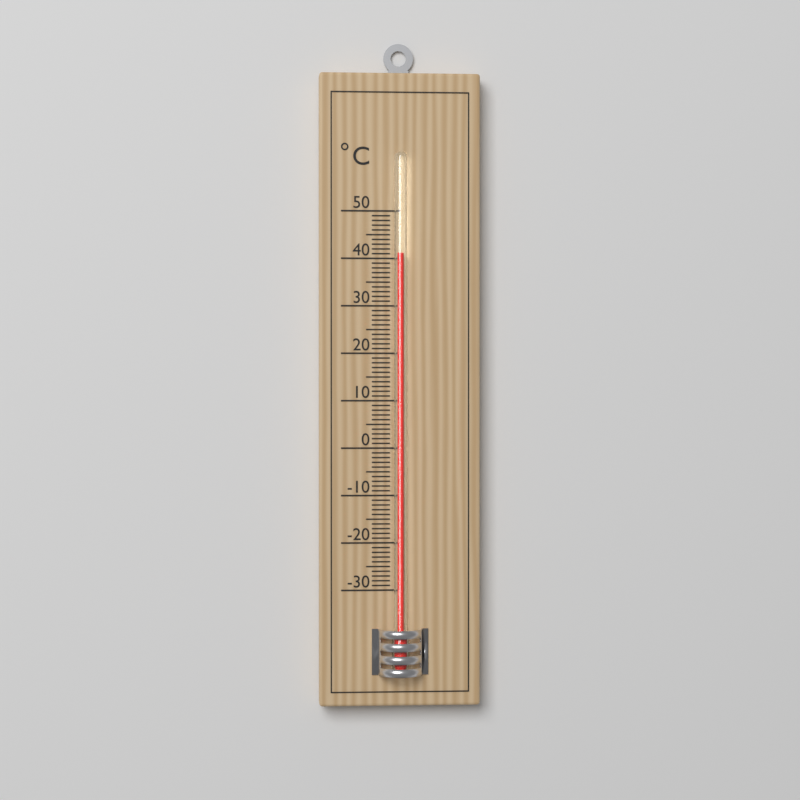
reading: 41 °C
